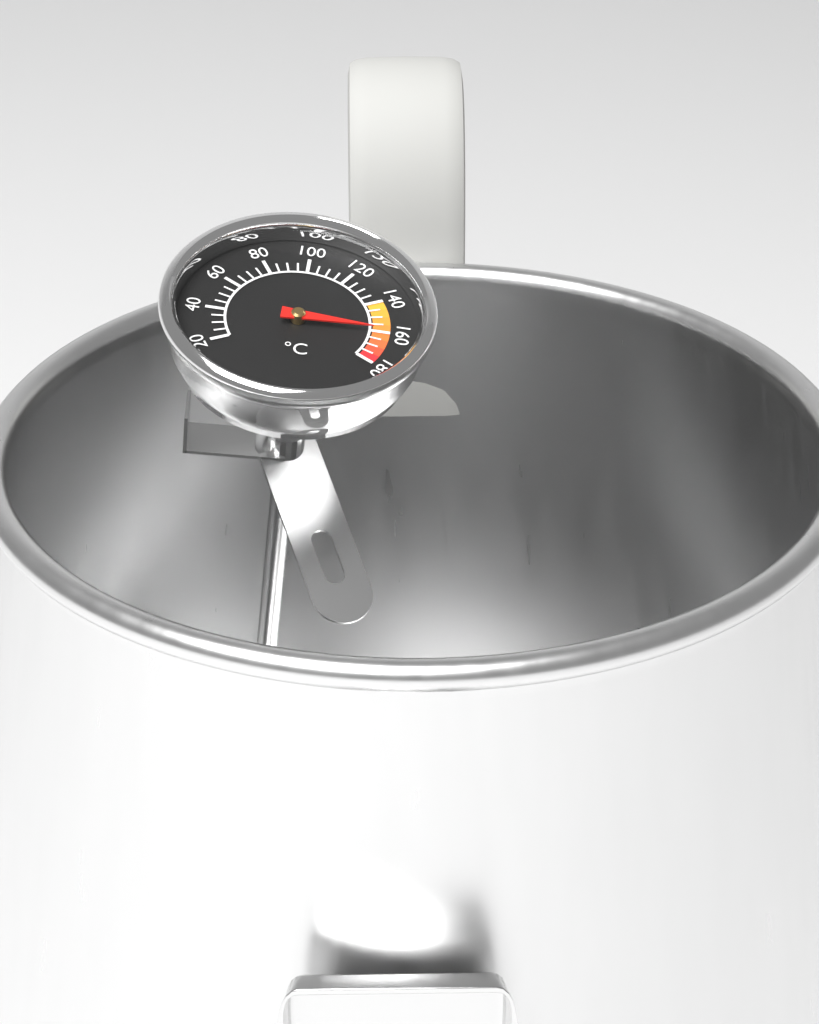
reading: 160 °C
